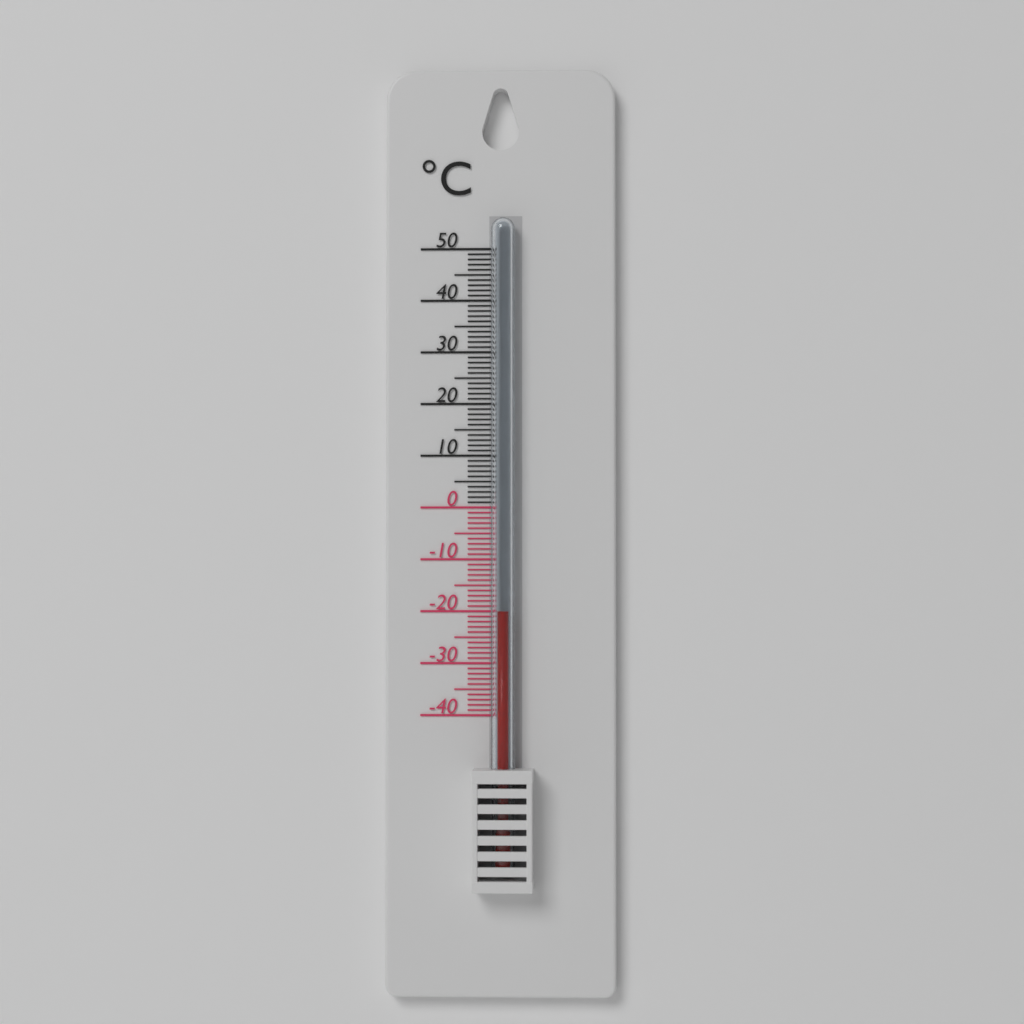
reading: -20 °C
